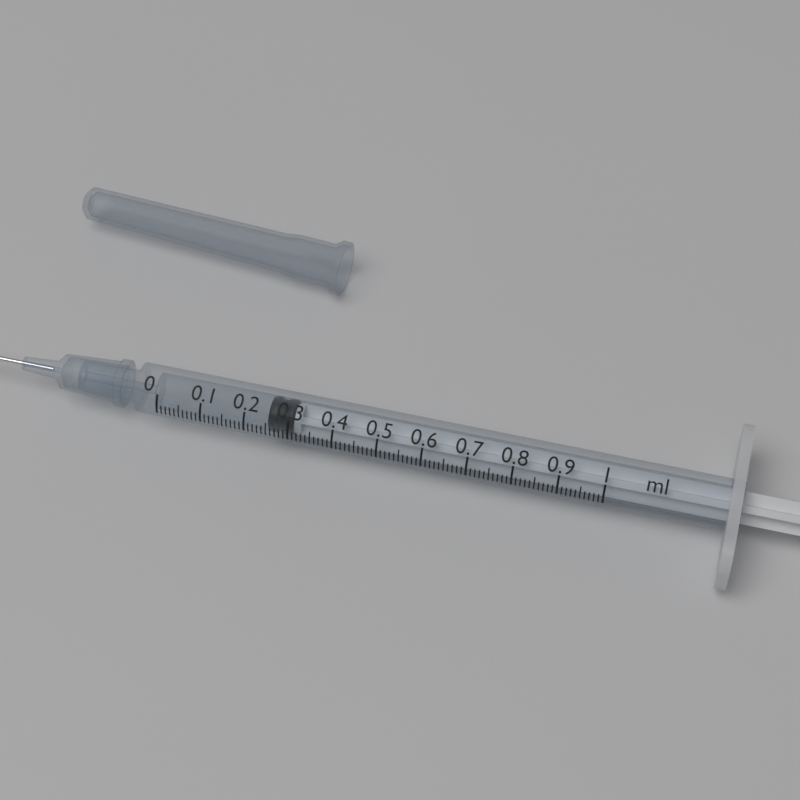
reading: 0.25 ml
